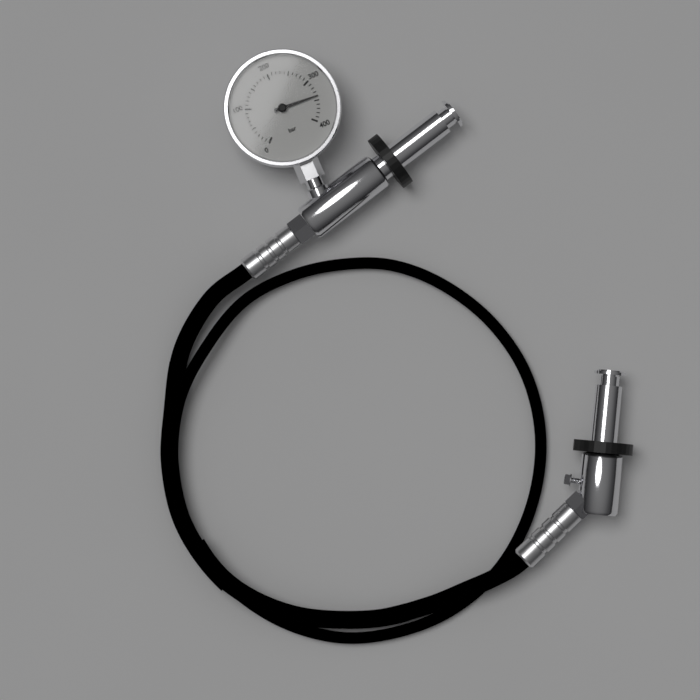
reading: 340 bar
